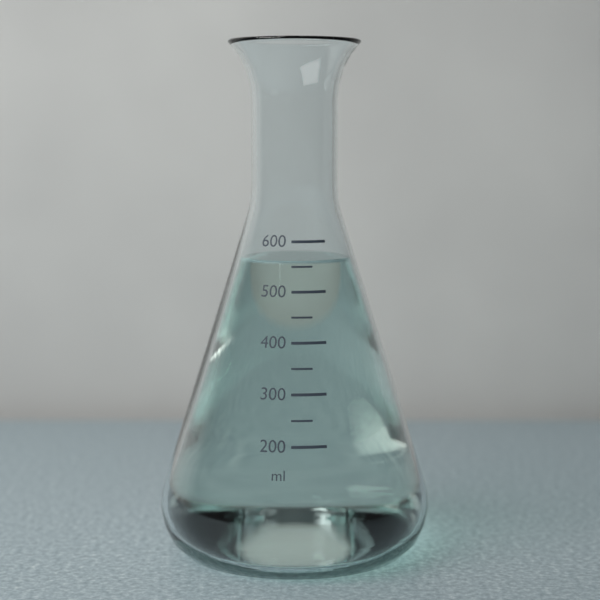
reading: 560 ml
